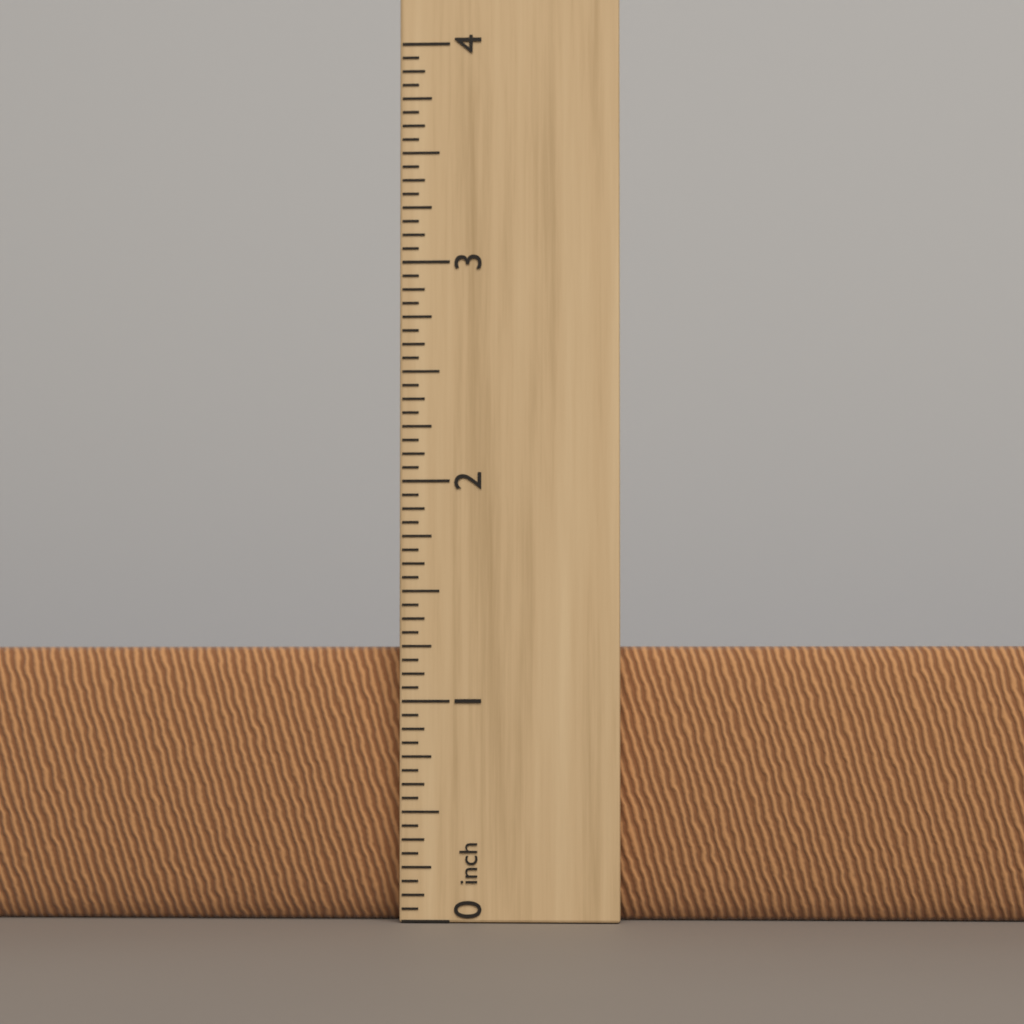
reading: 1.2500 inch
